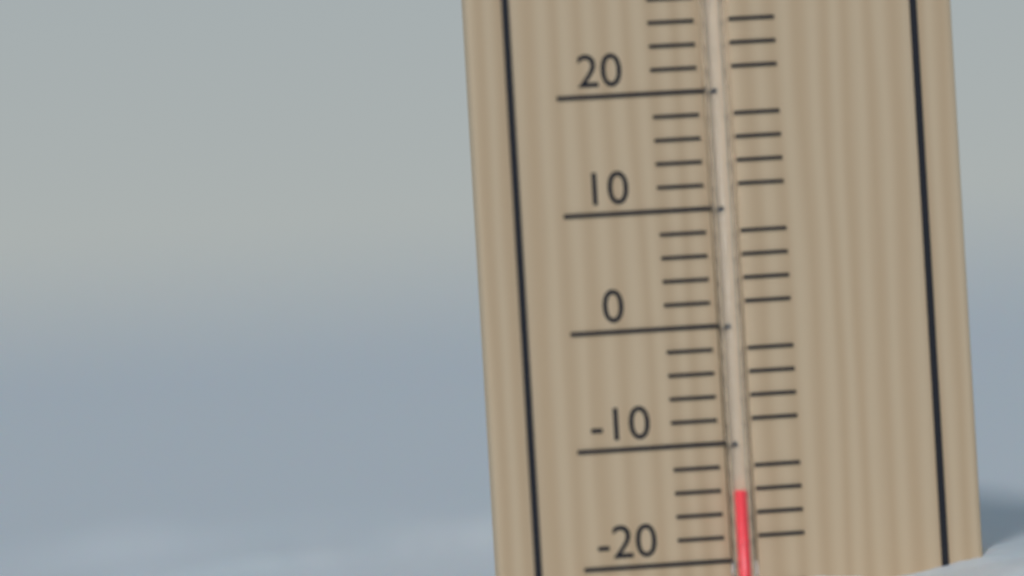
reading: -14 °C
